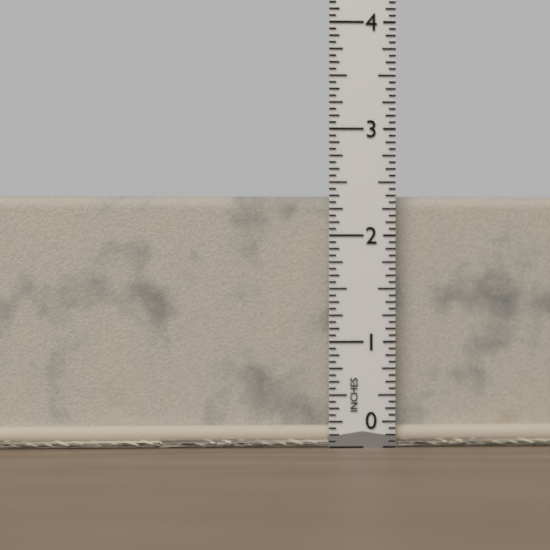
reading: 2.3750 in
